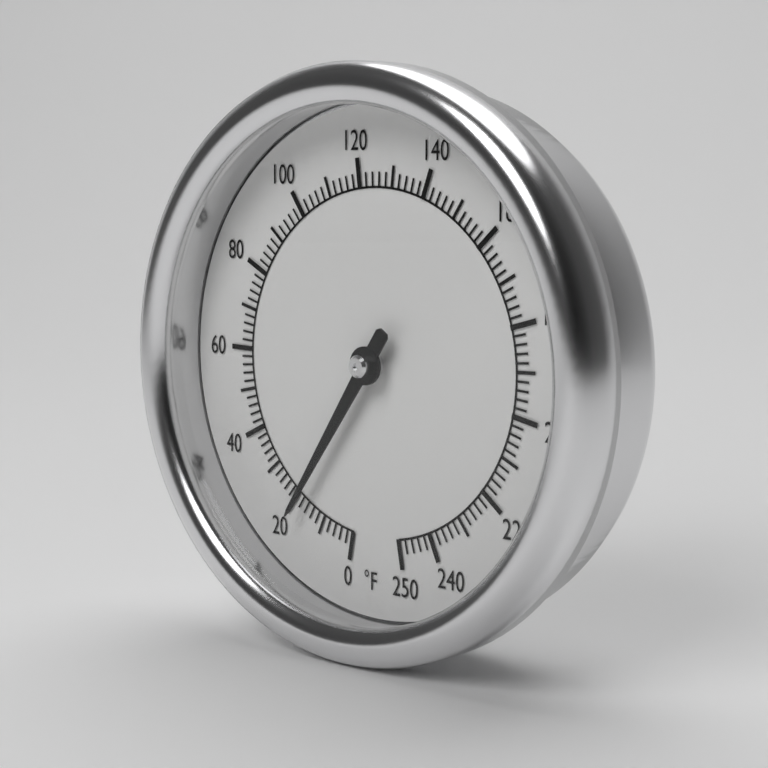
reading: 18 °F
